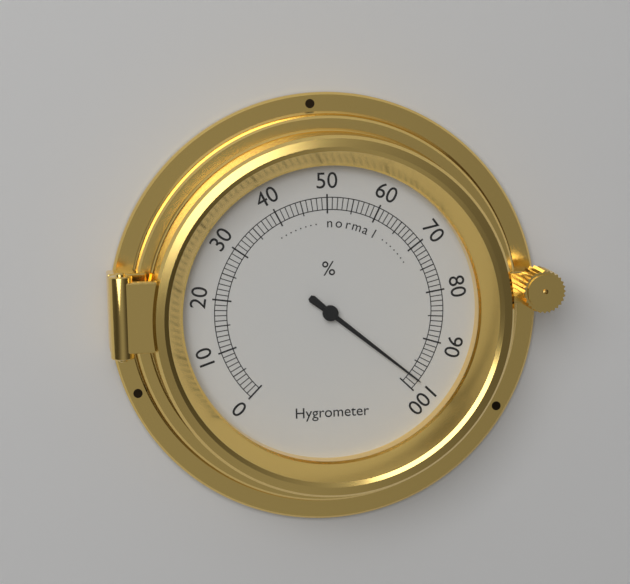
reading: 98 %
